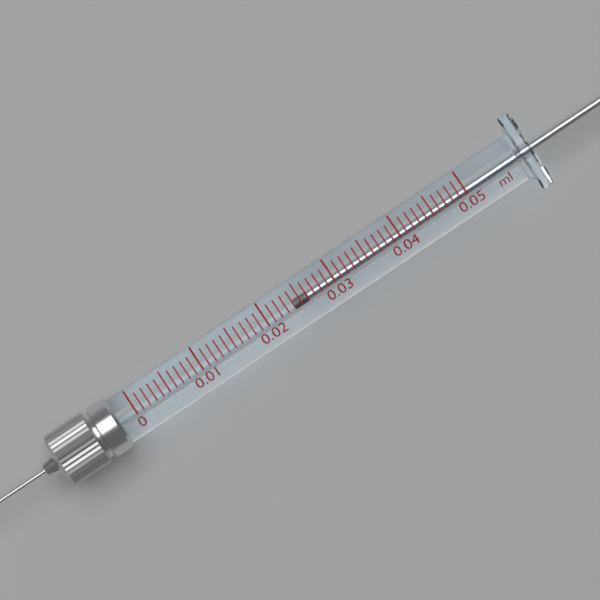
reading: 0.024 ml
